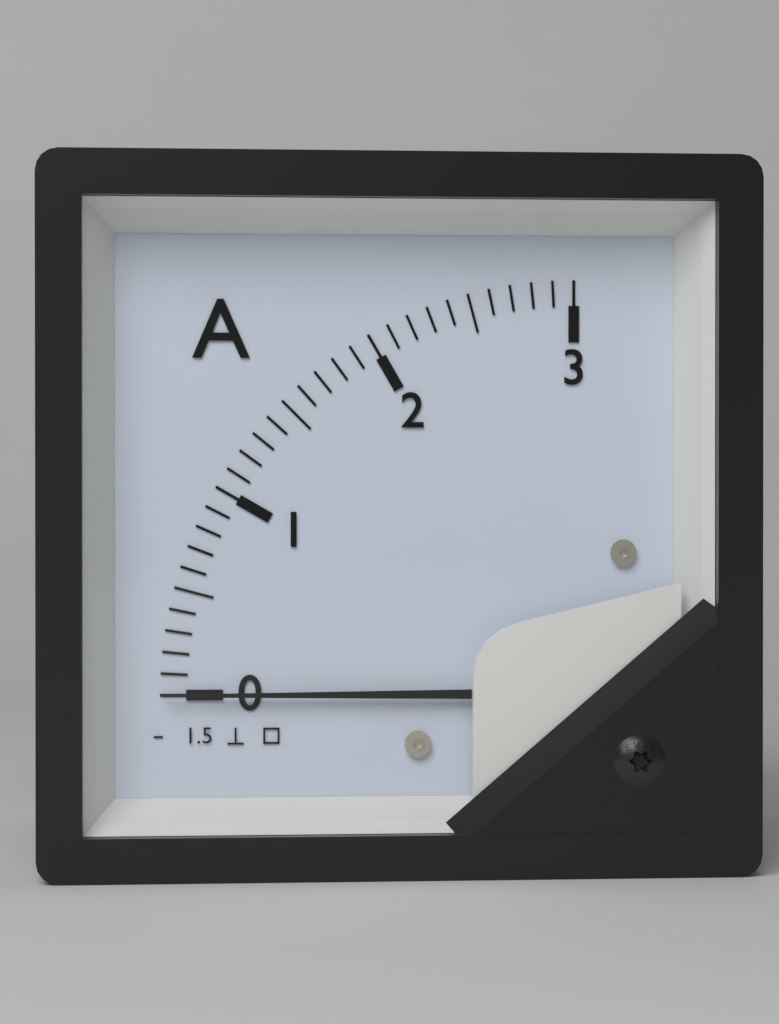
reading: 0.0 A
